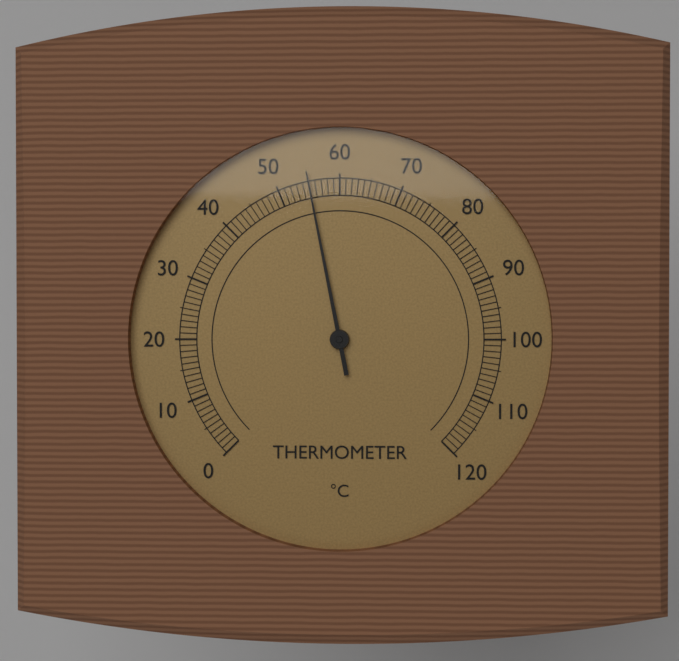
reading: 55 °C
